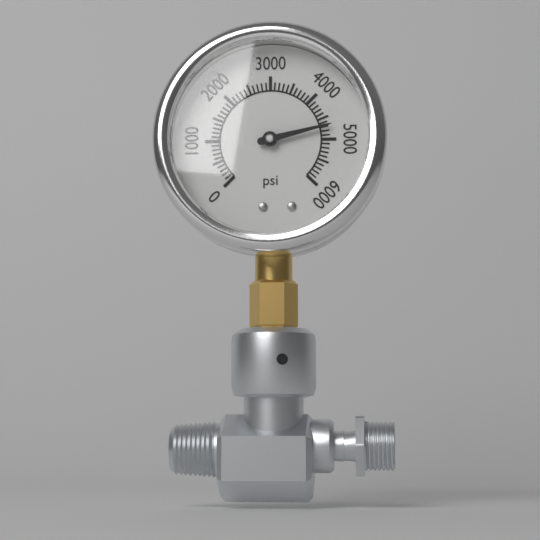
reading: 4700 psi
